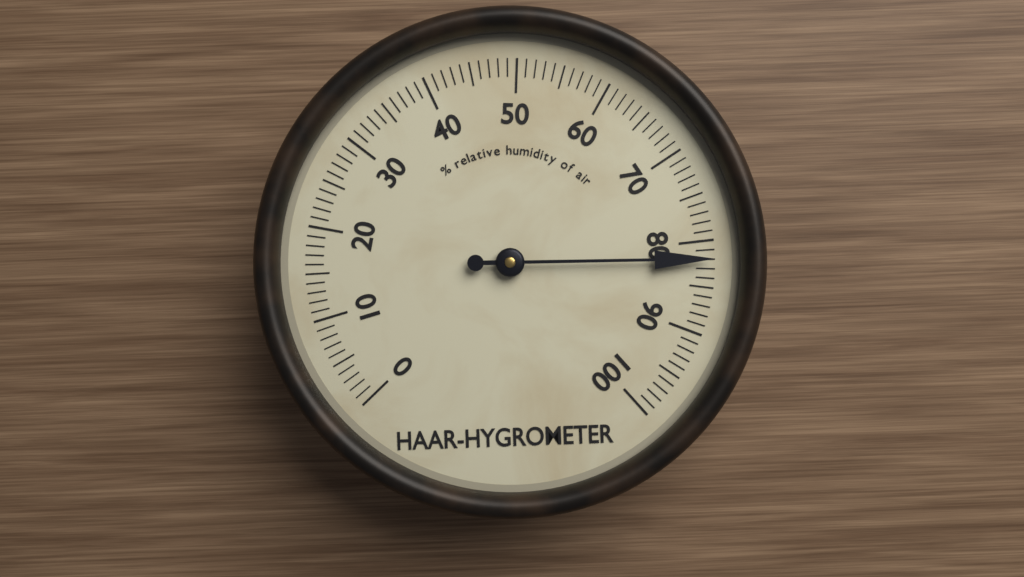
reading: 82 %
